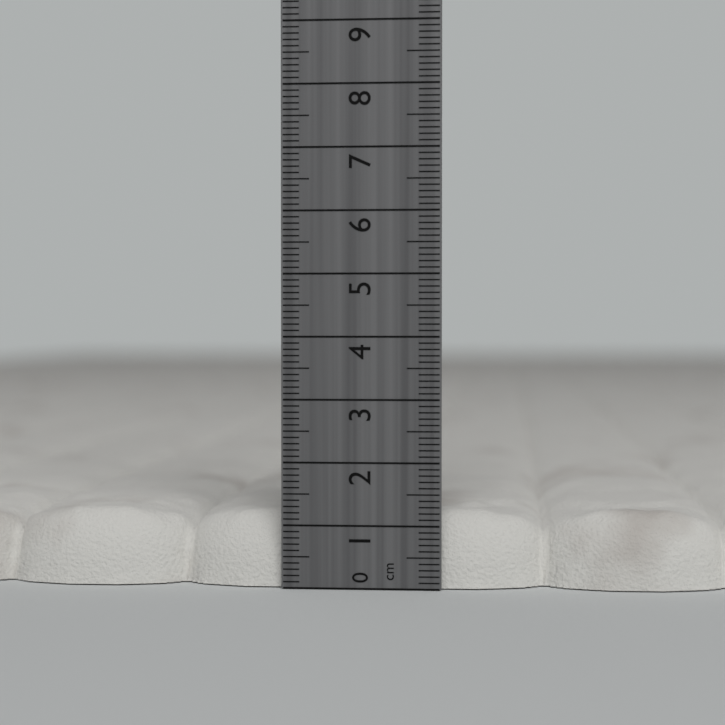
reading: 1.2 cm
